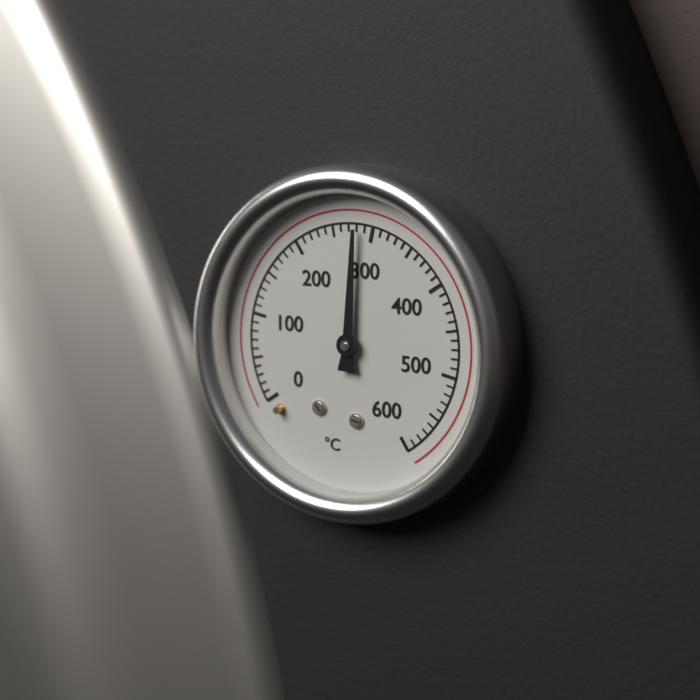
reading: 280 °C
